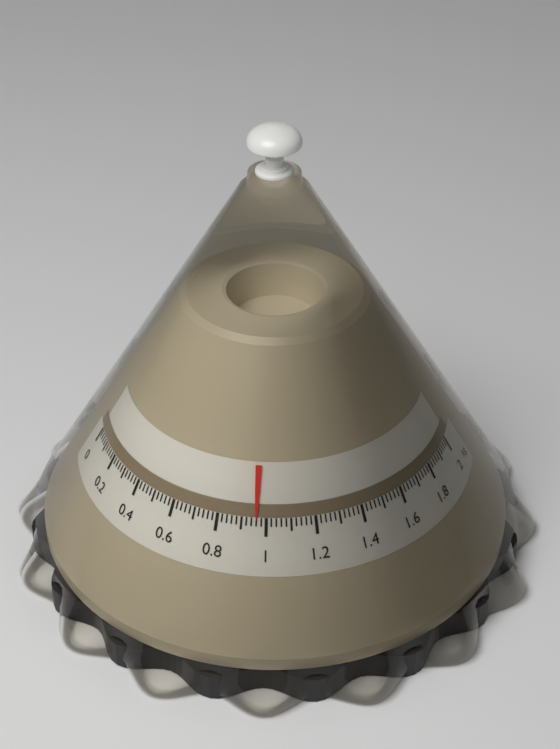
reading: 0.96 kg
